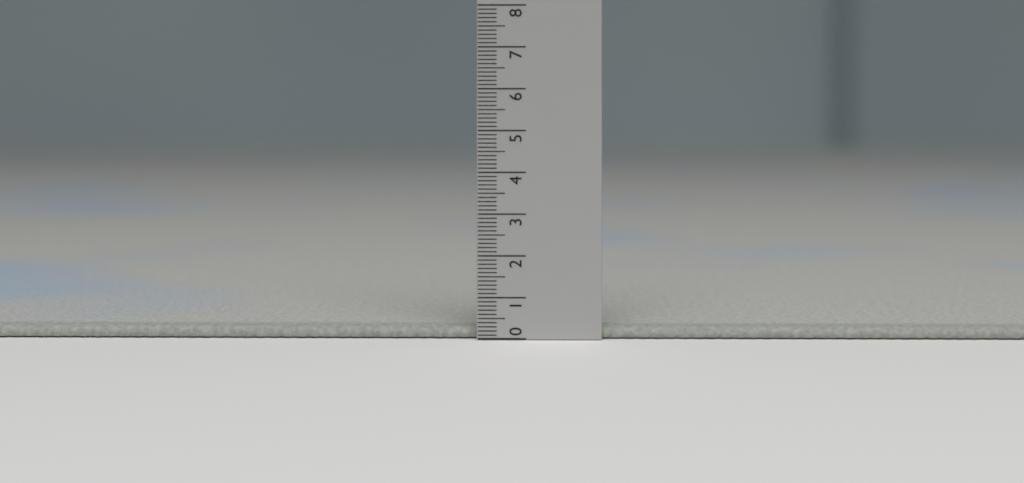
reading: 0.3 (no unit)
